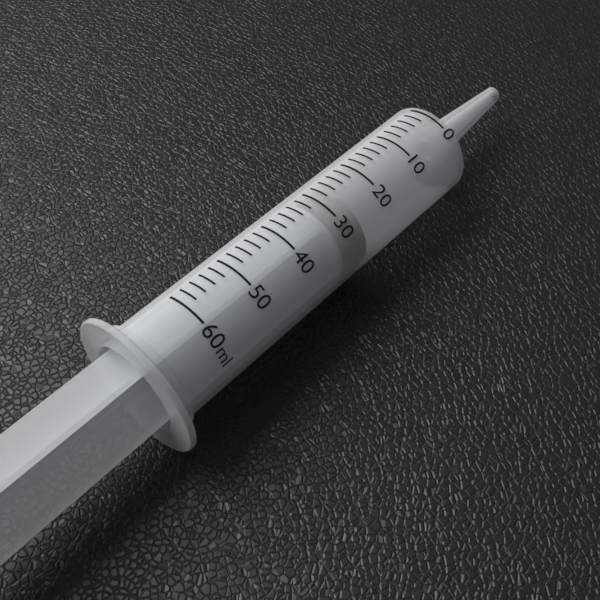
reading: 26 ml
